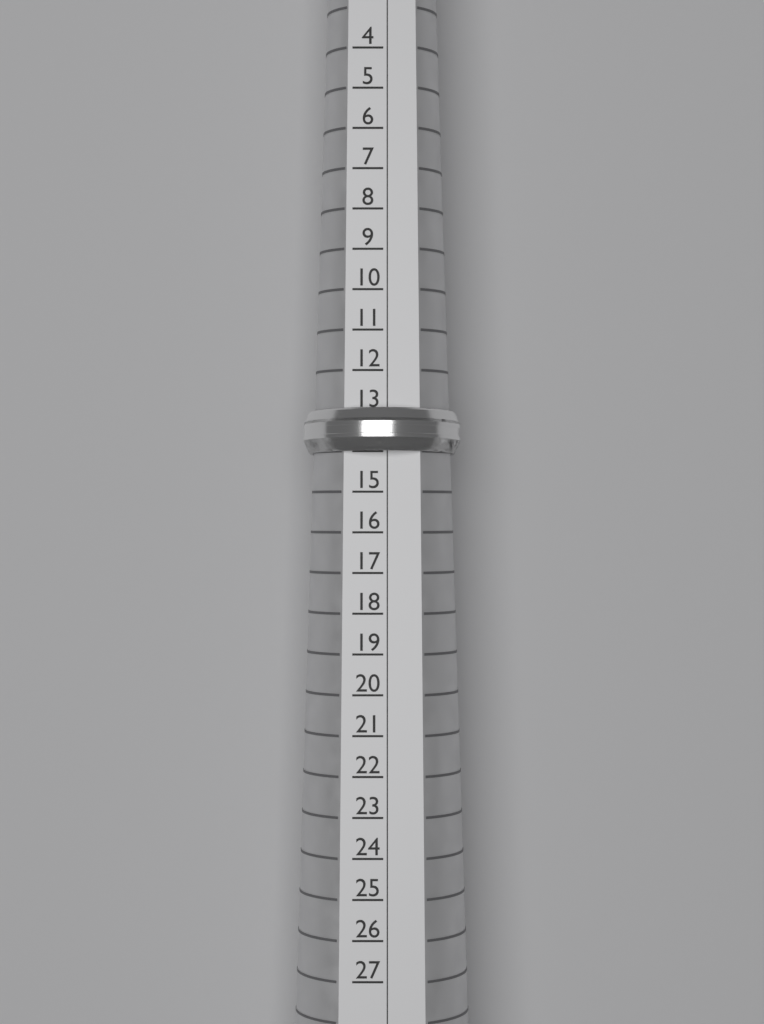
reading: 14 (no unit)
